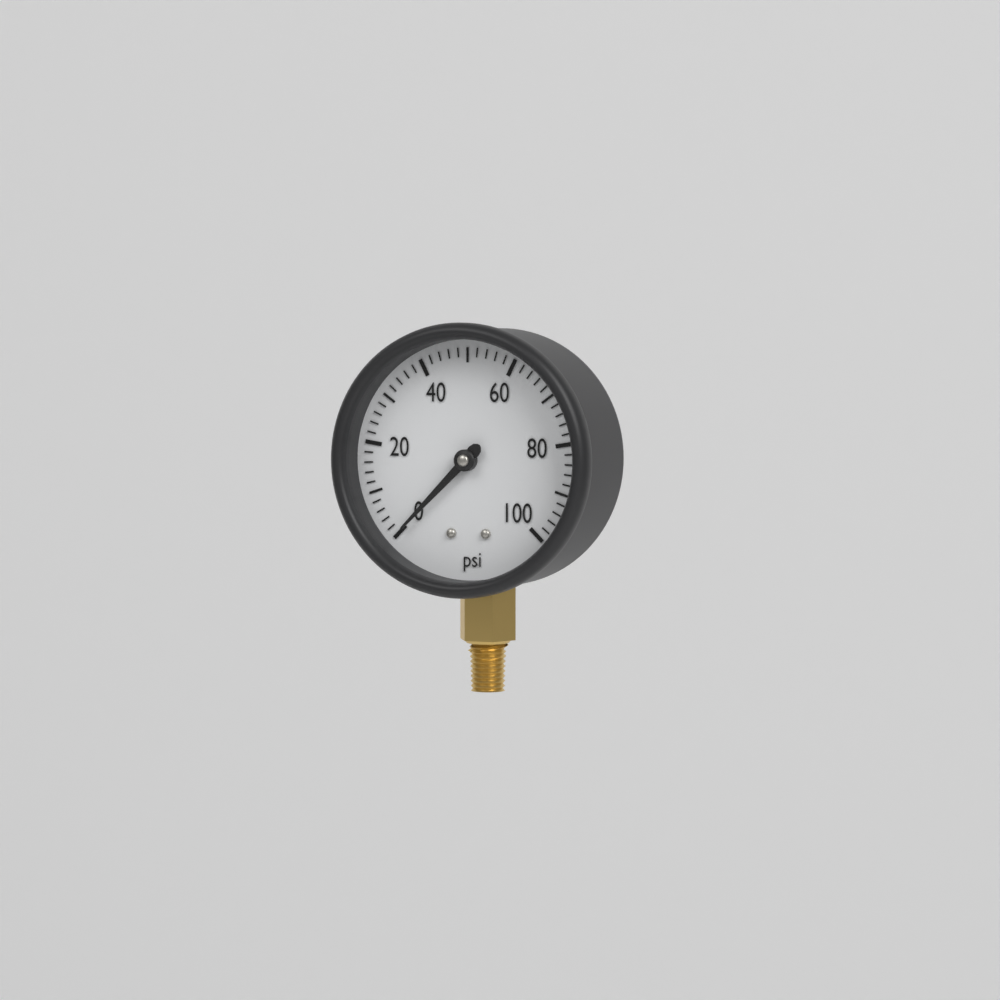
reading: 0 psi
